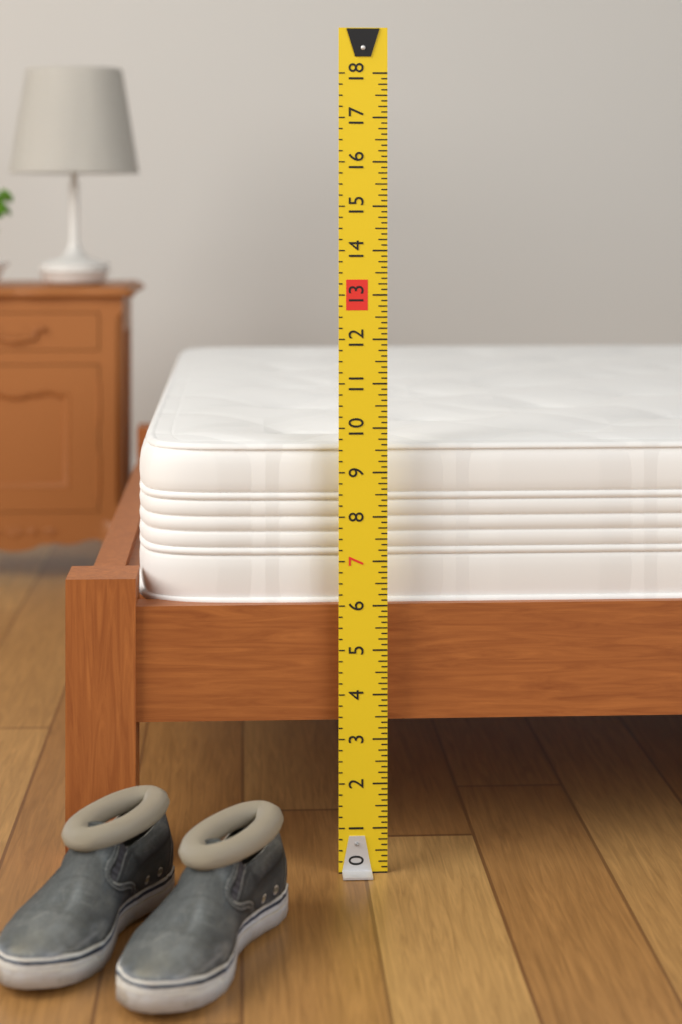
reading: 9.625 (no unit)
